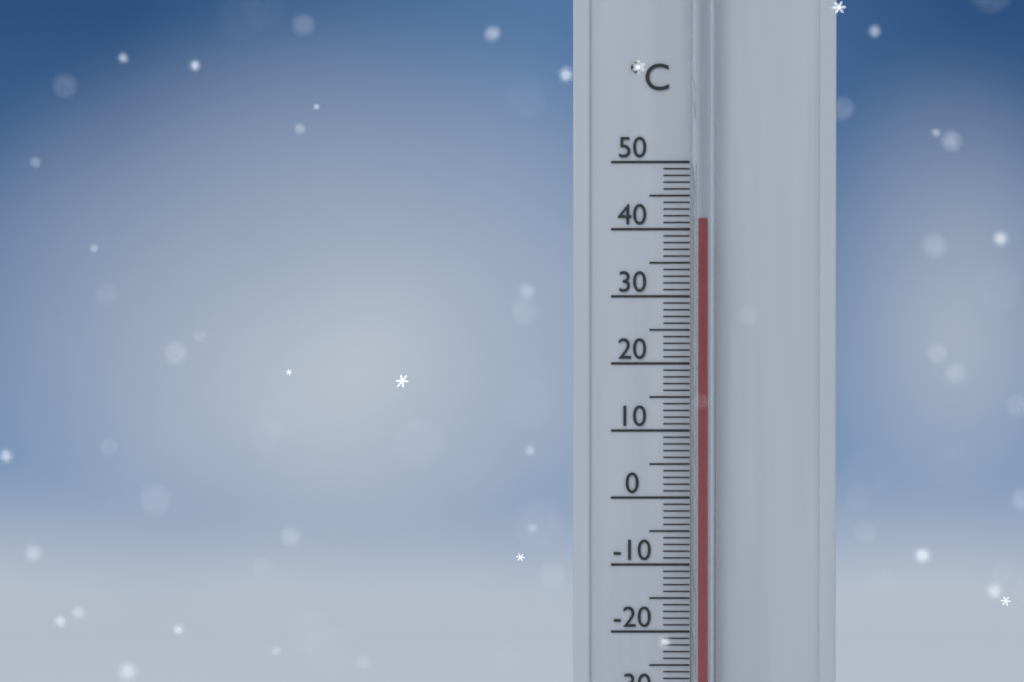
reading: 41 °C
